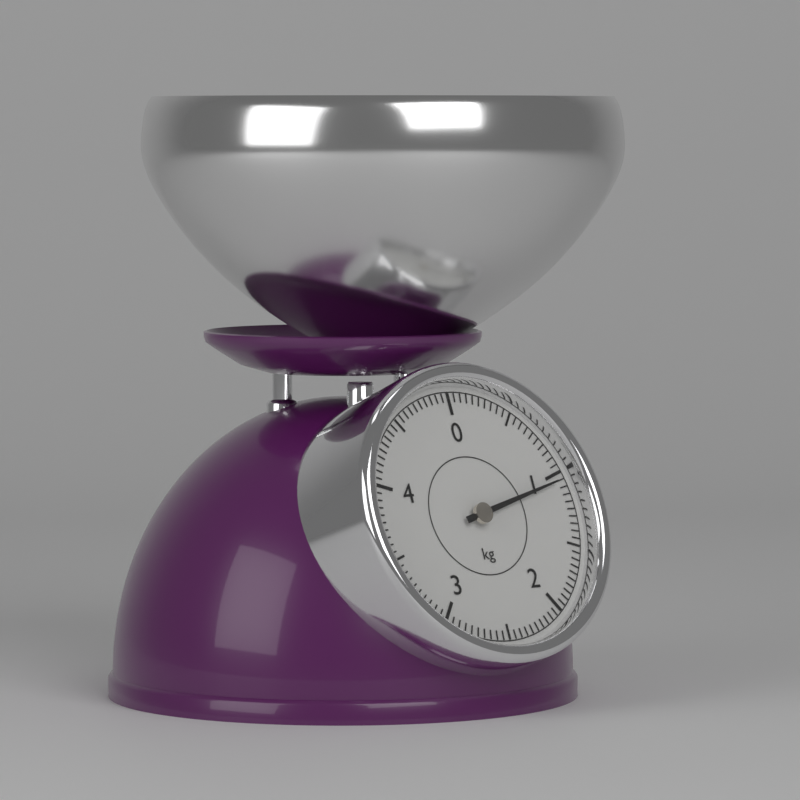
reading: 1.05 kg
